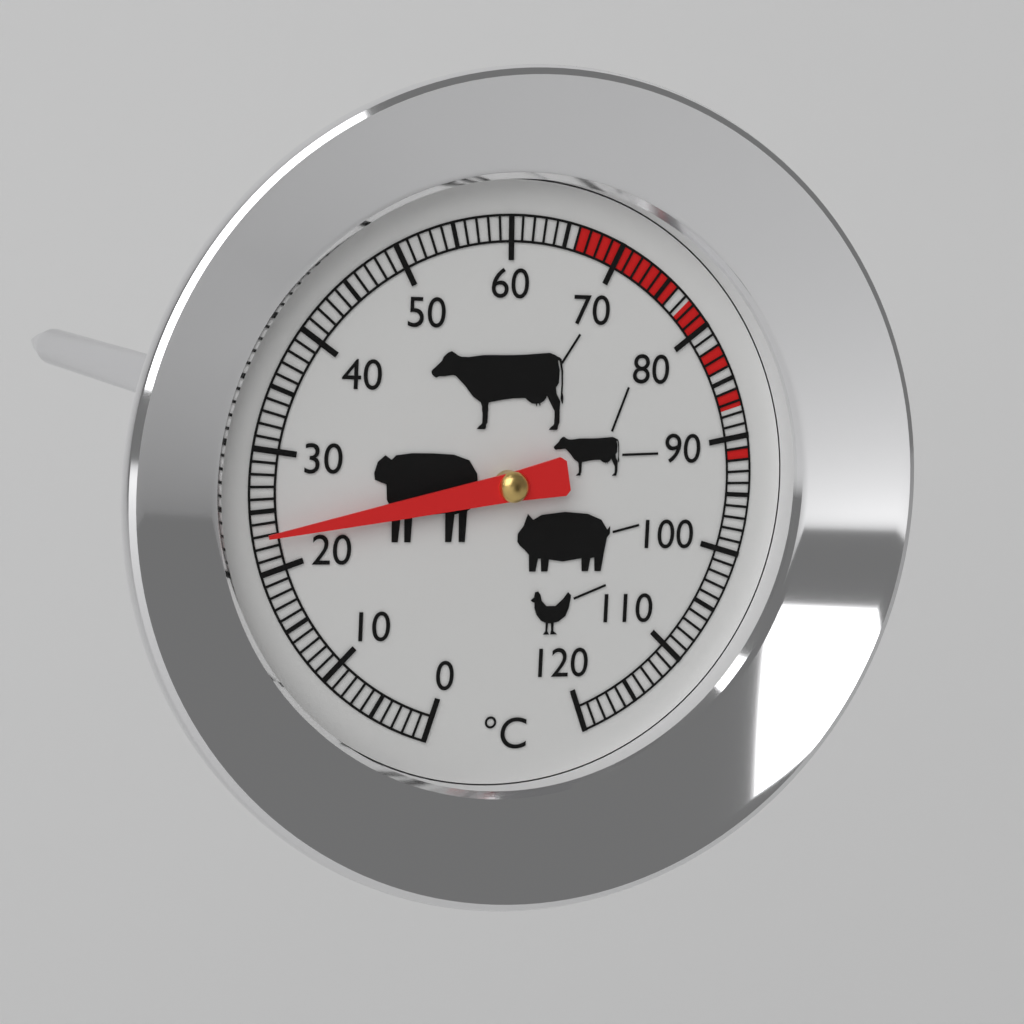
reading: 23 °C
